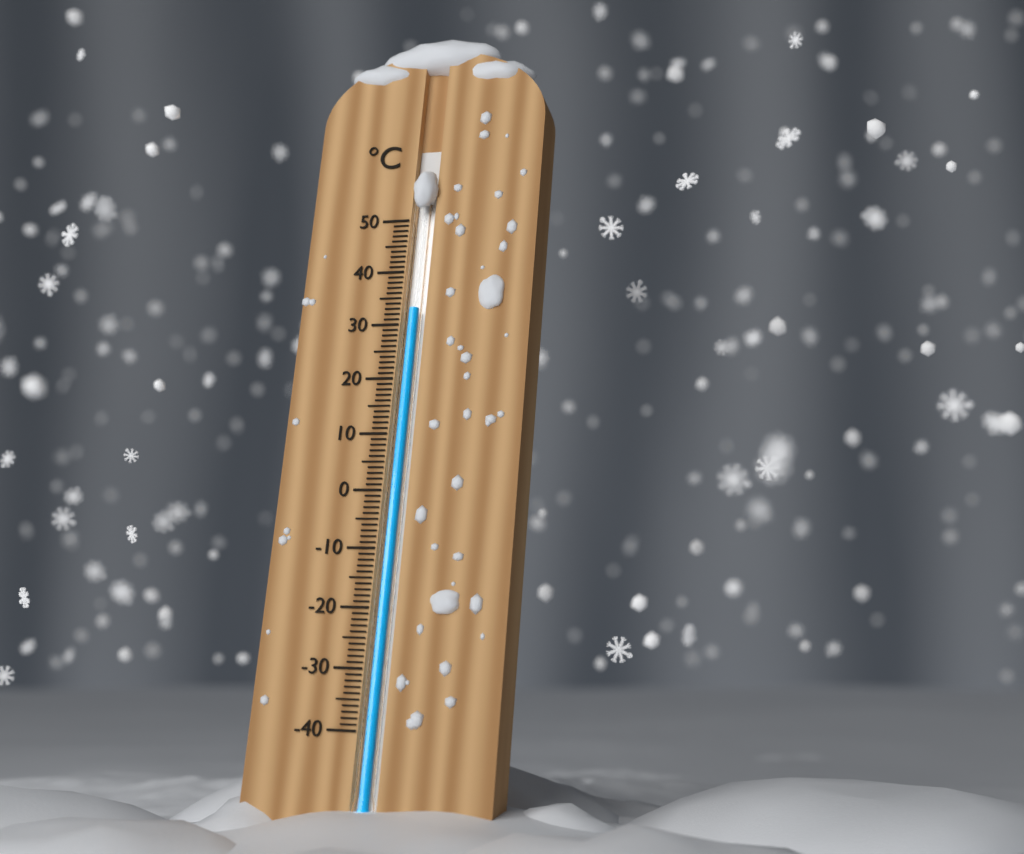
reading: 33 °C
